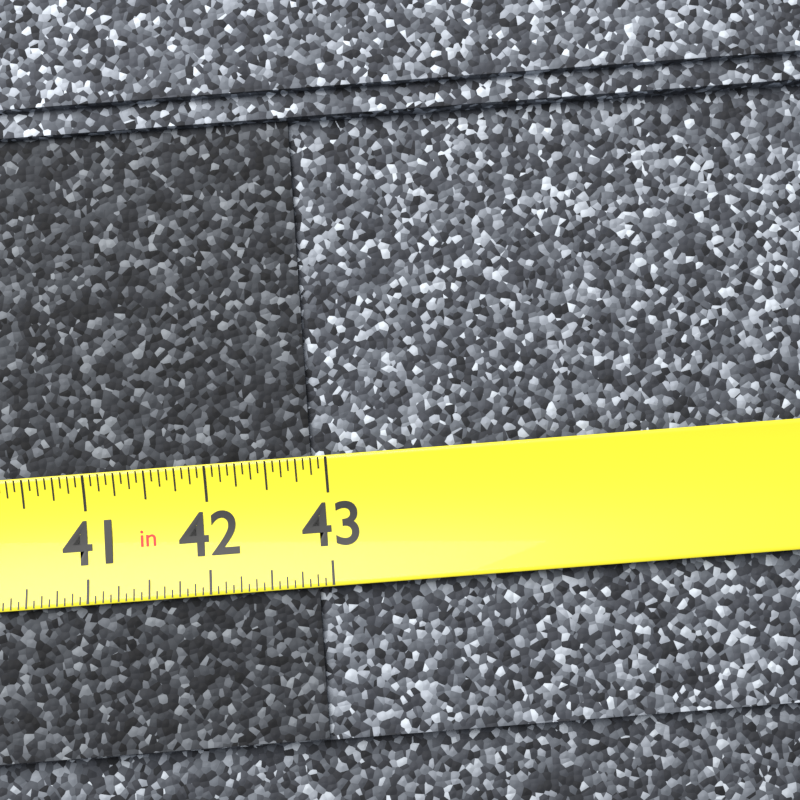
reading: 42.8750 in
